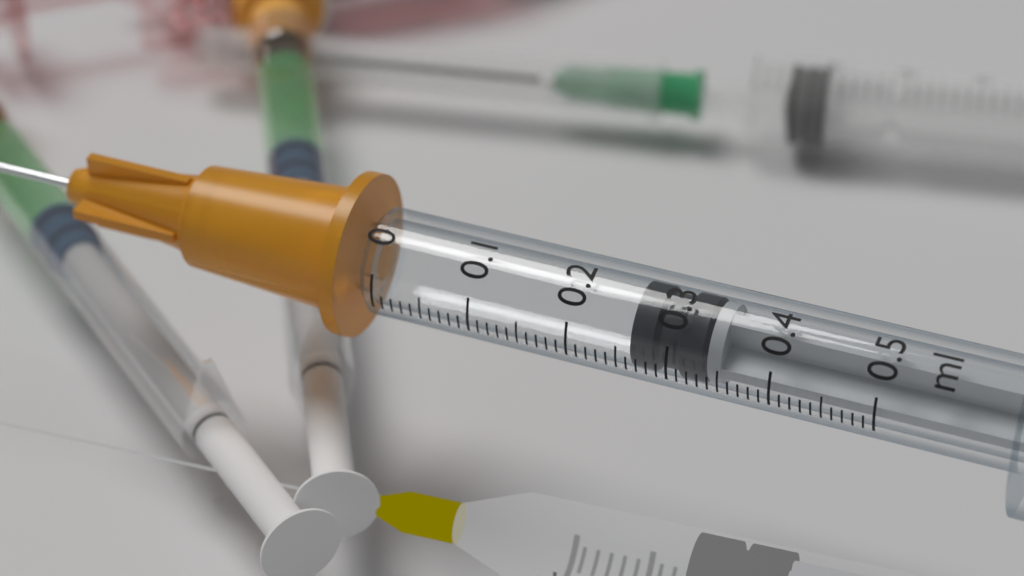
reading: 0.26 ml
